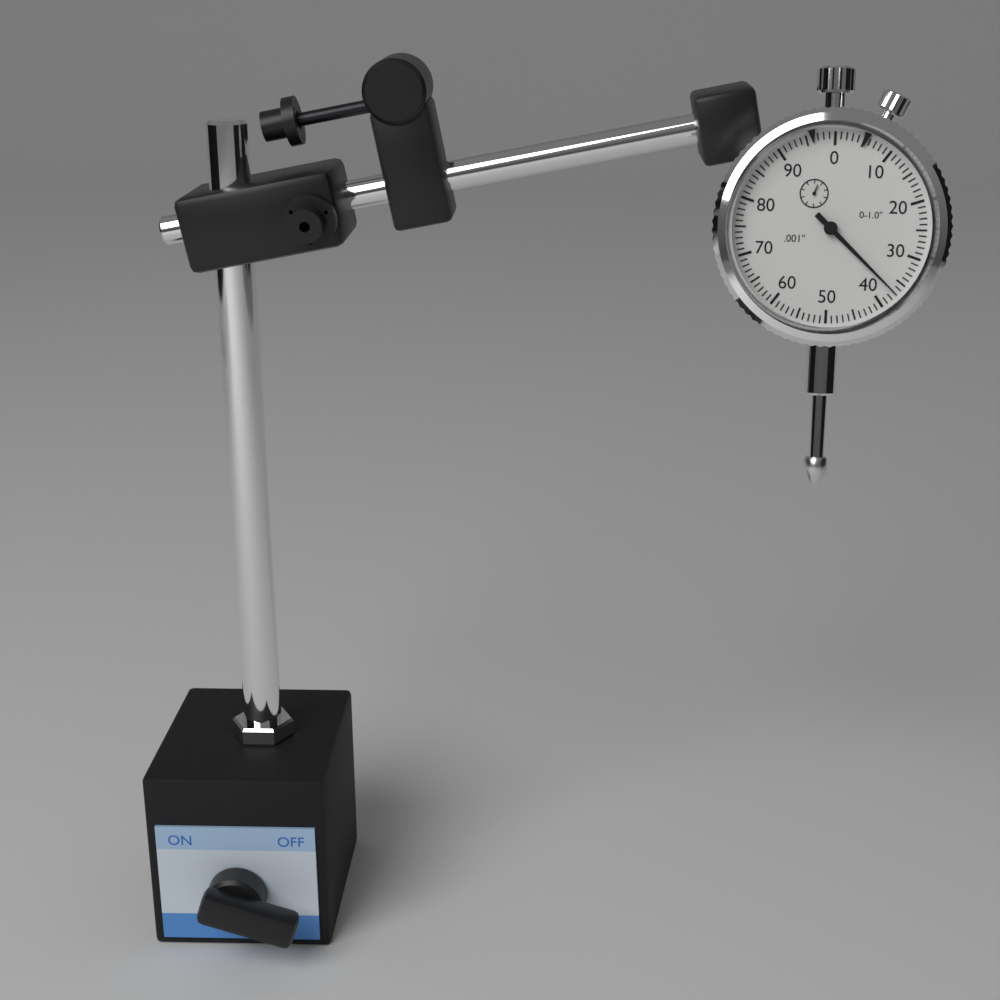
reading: 0.037 in
